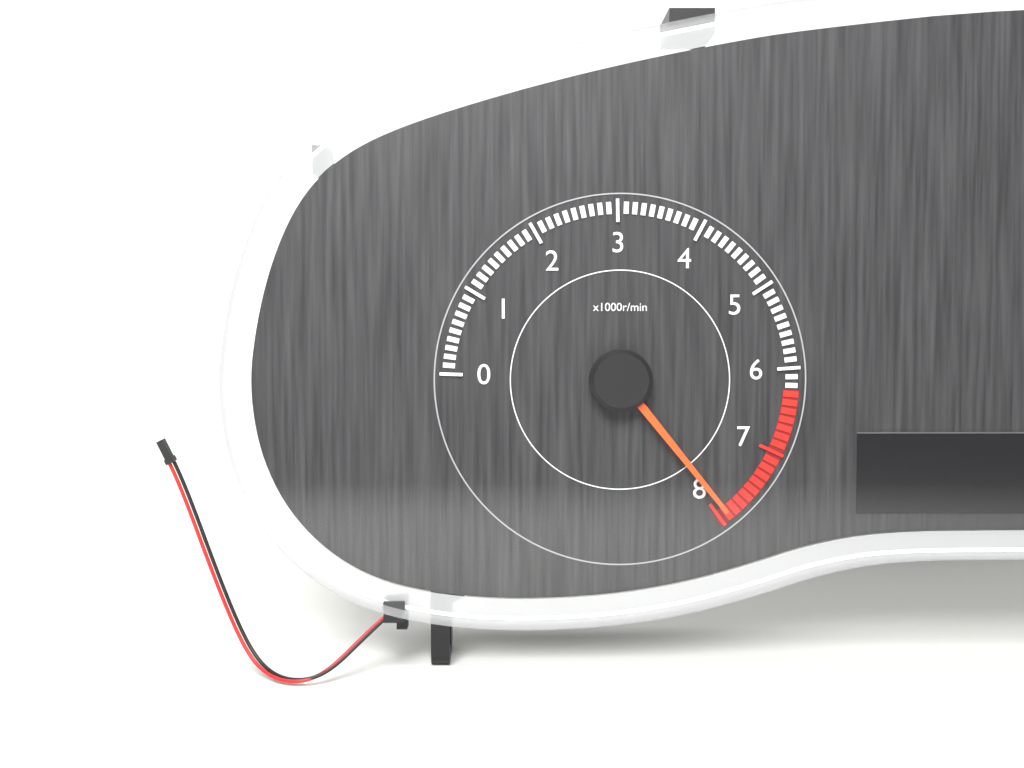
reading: 7900 r/min
